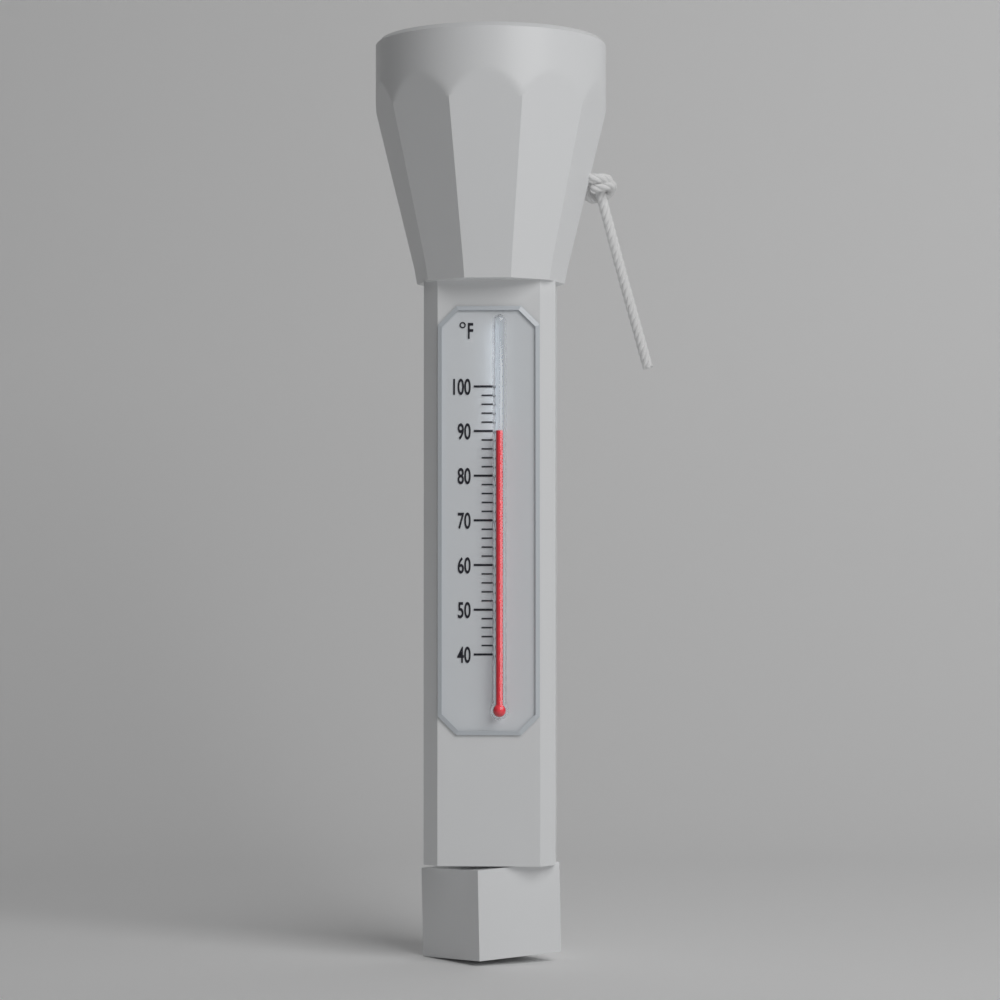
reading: 90 °F
